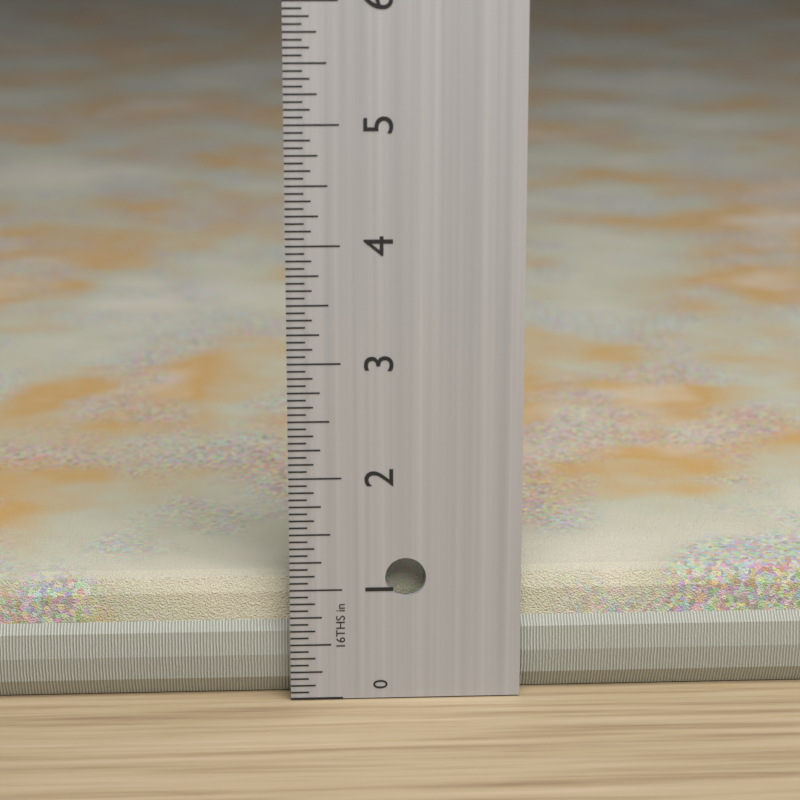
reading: 1.0625 in
